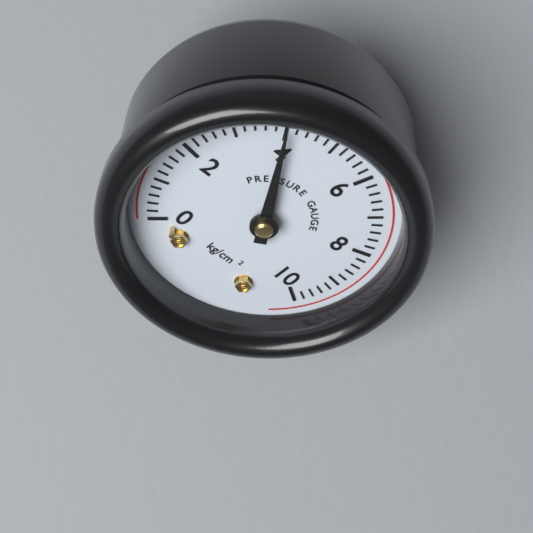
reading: 4.0 kg/cm²
